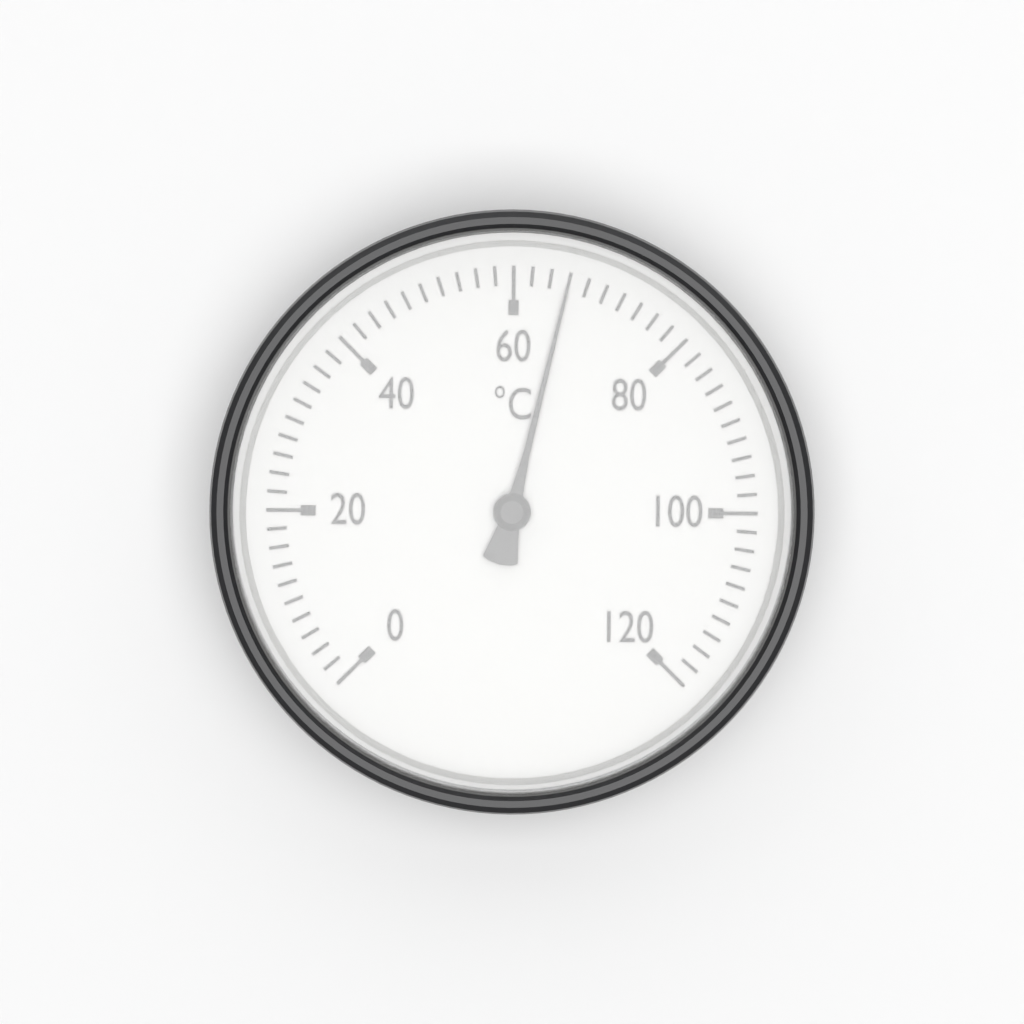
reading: 66 °C
